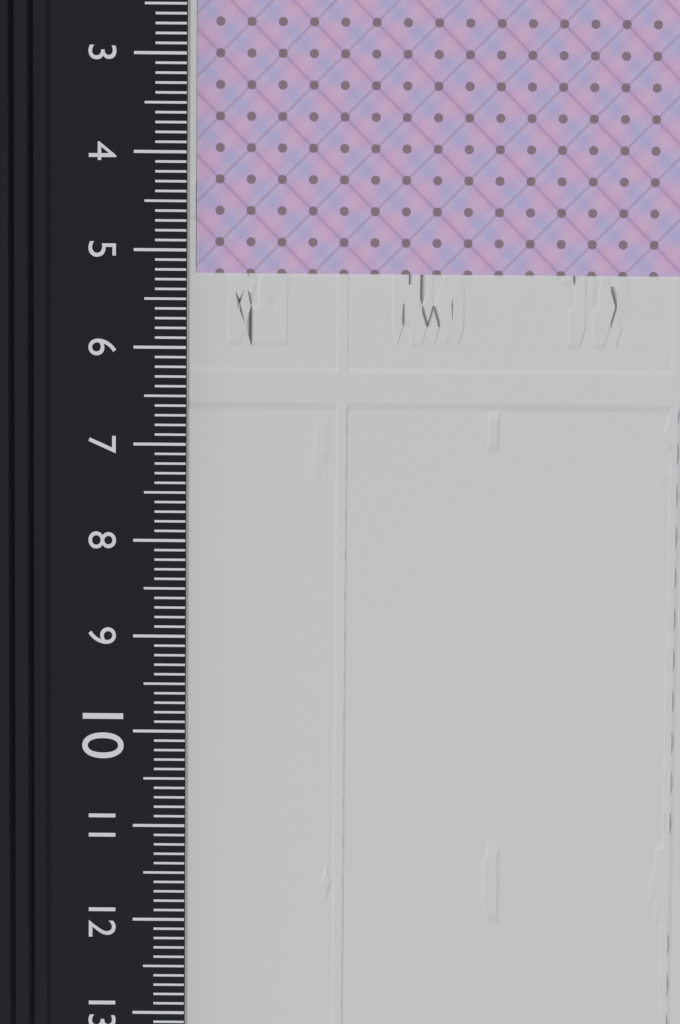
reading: 5.2 cm
